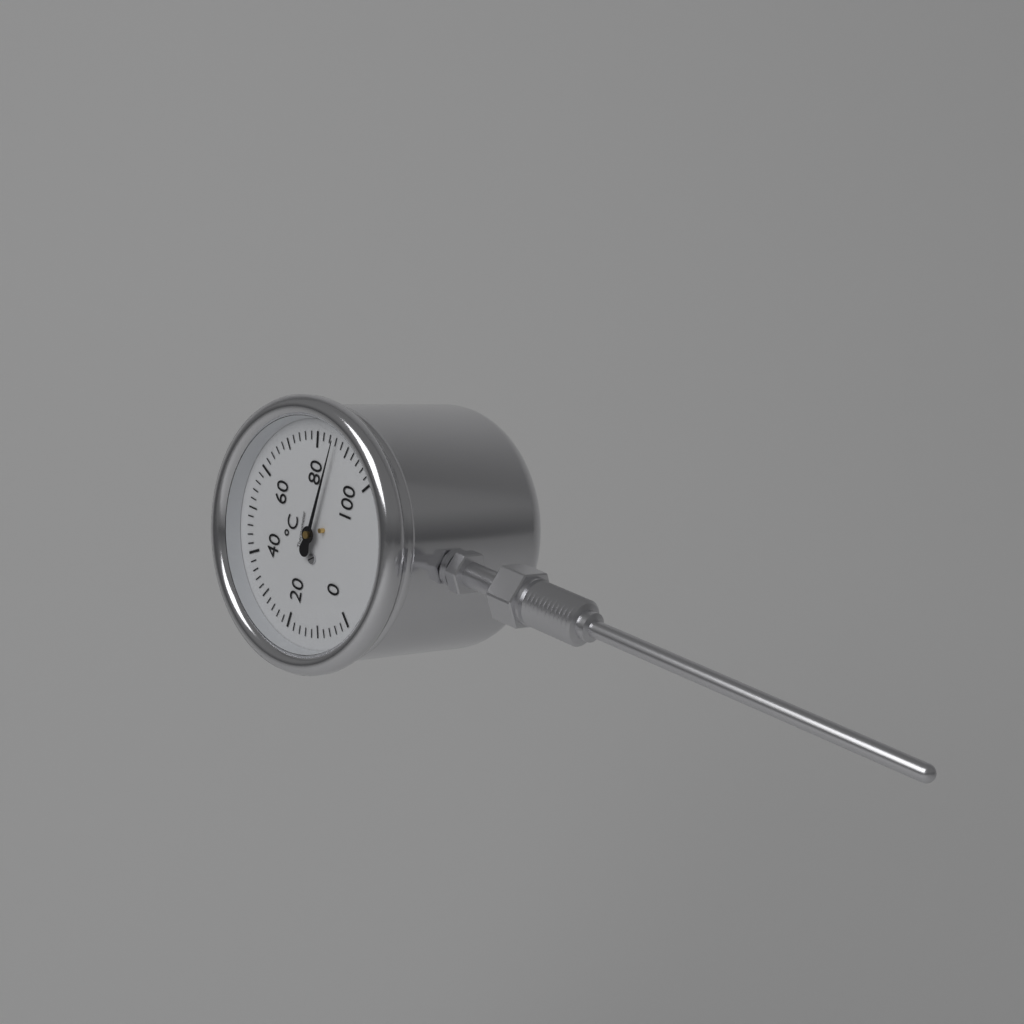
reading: 86 °C
